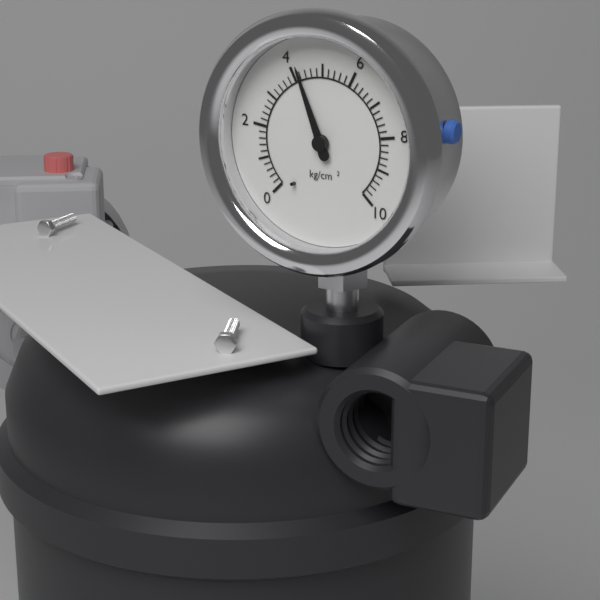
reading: 4.2 kg/cm²
